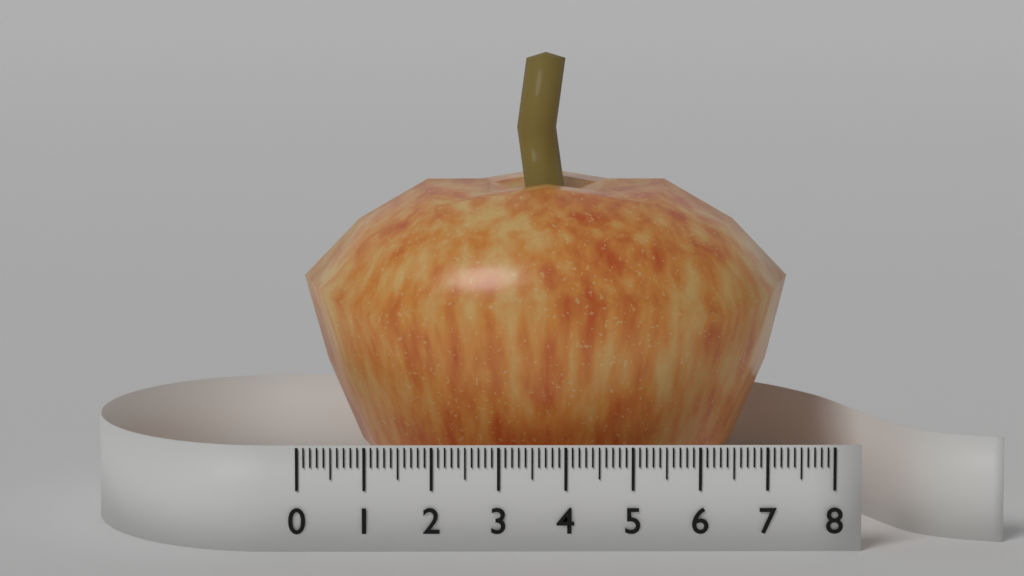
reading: 7.5 (no unit)
